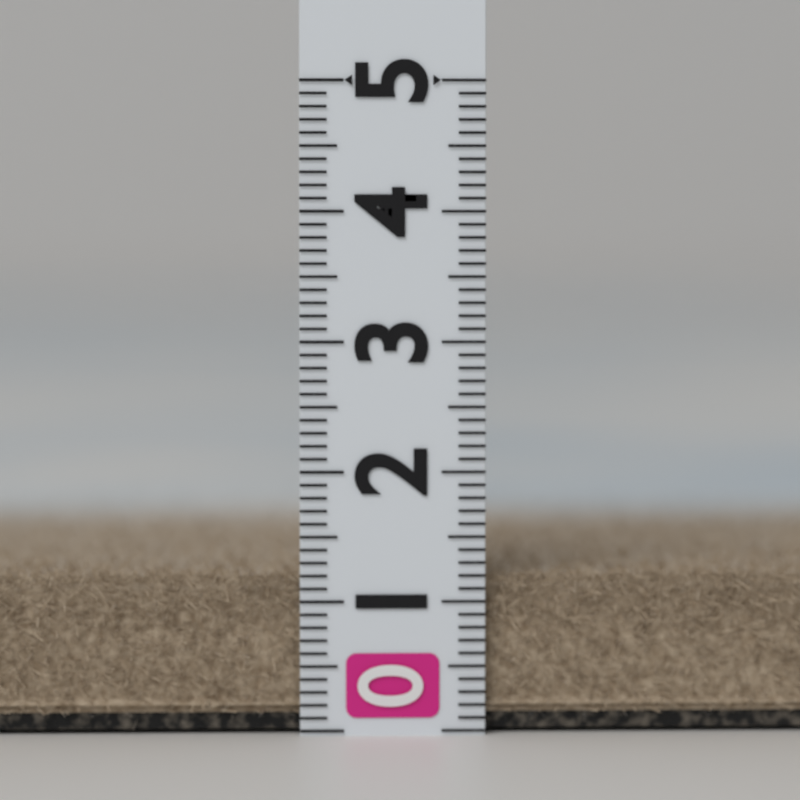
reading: 1.2 (no unit)
